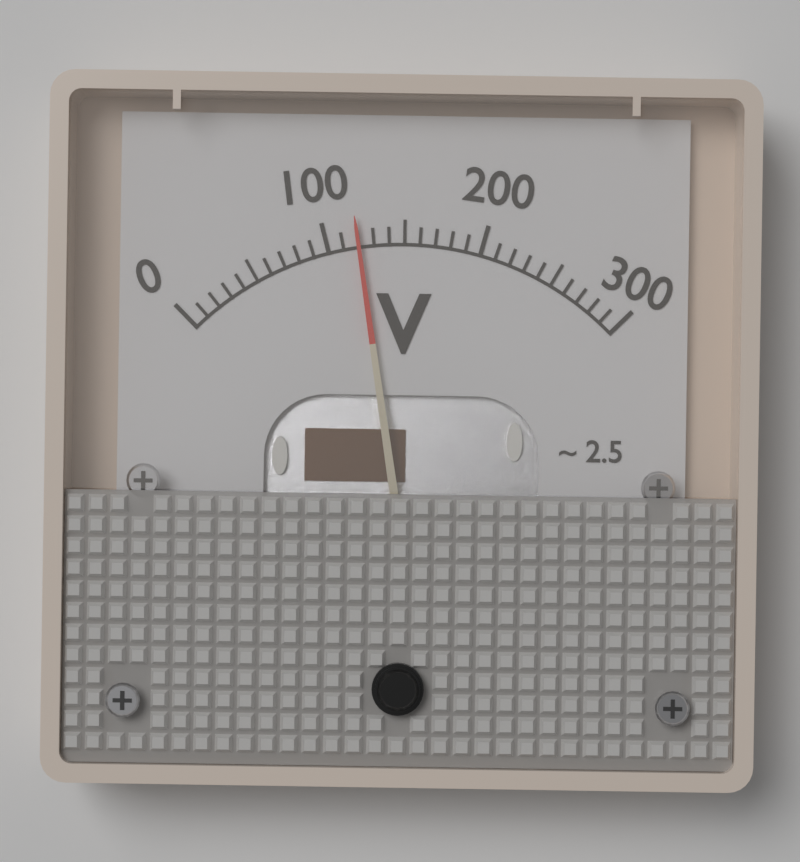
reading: 120 V
